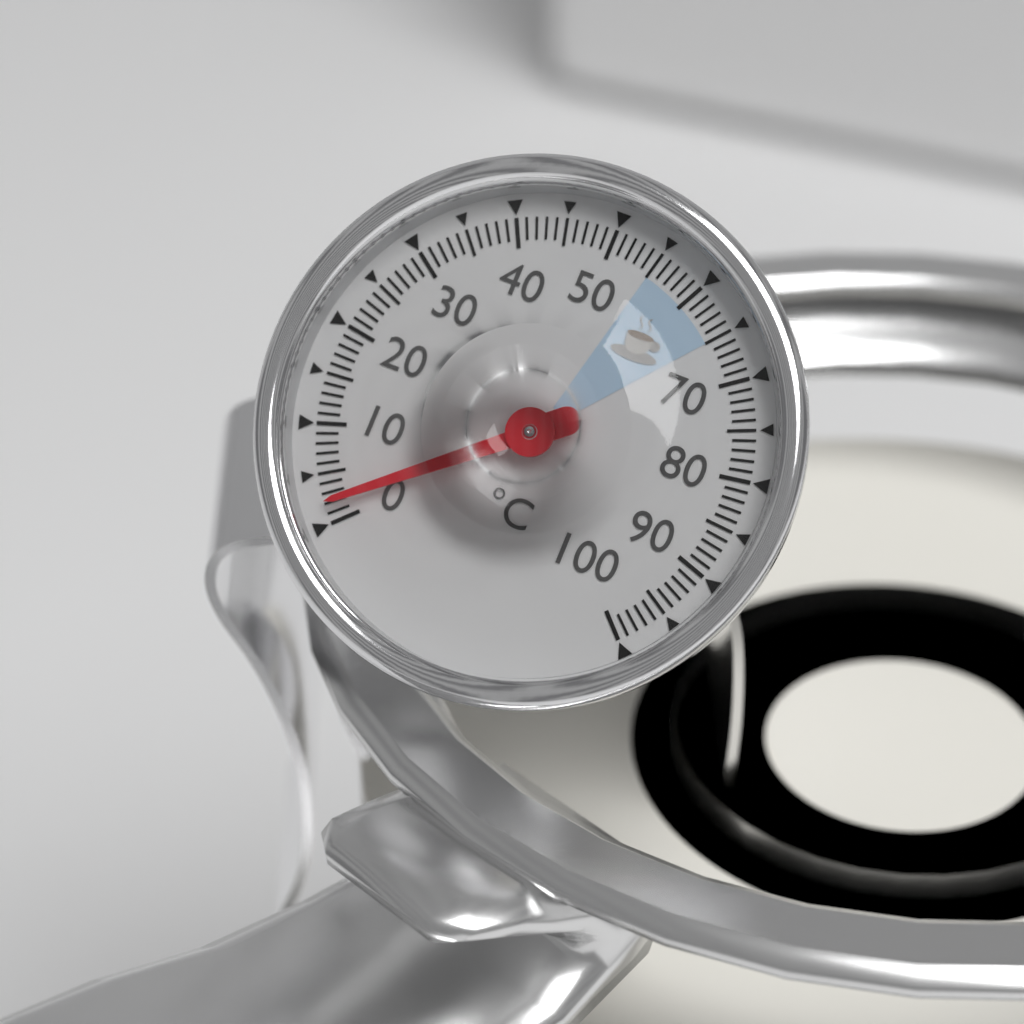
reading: 2 °C
